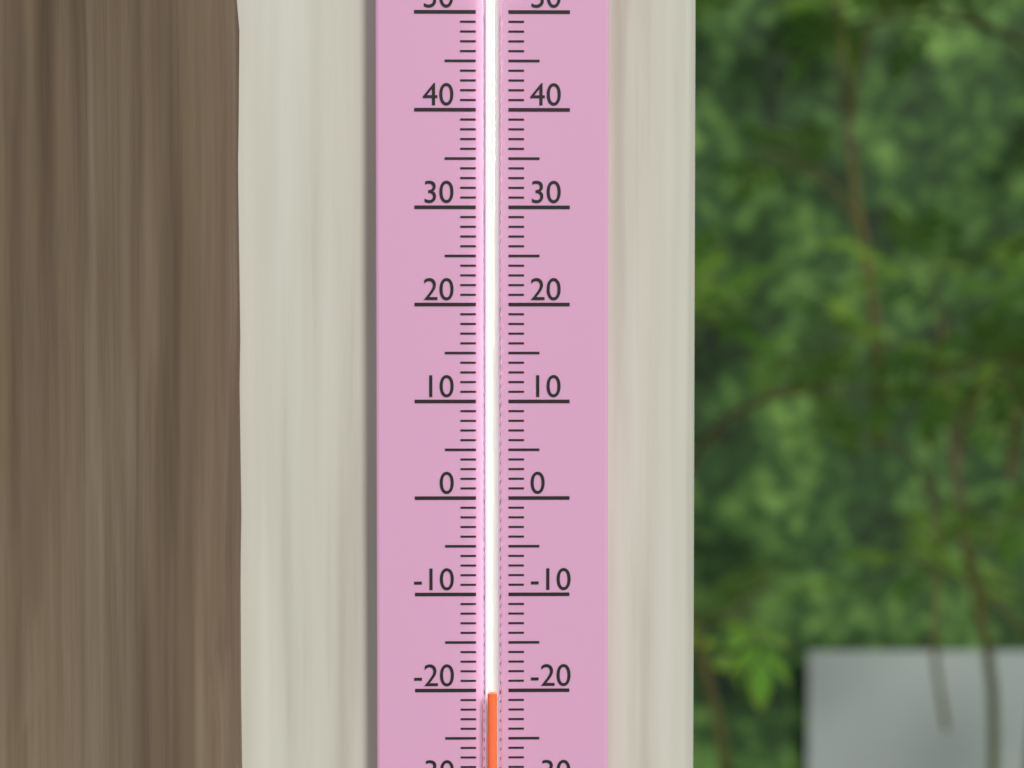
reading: -20 (no unit)
